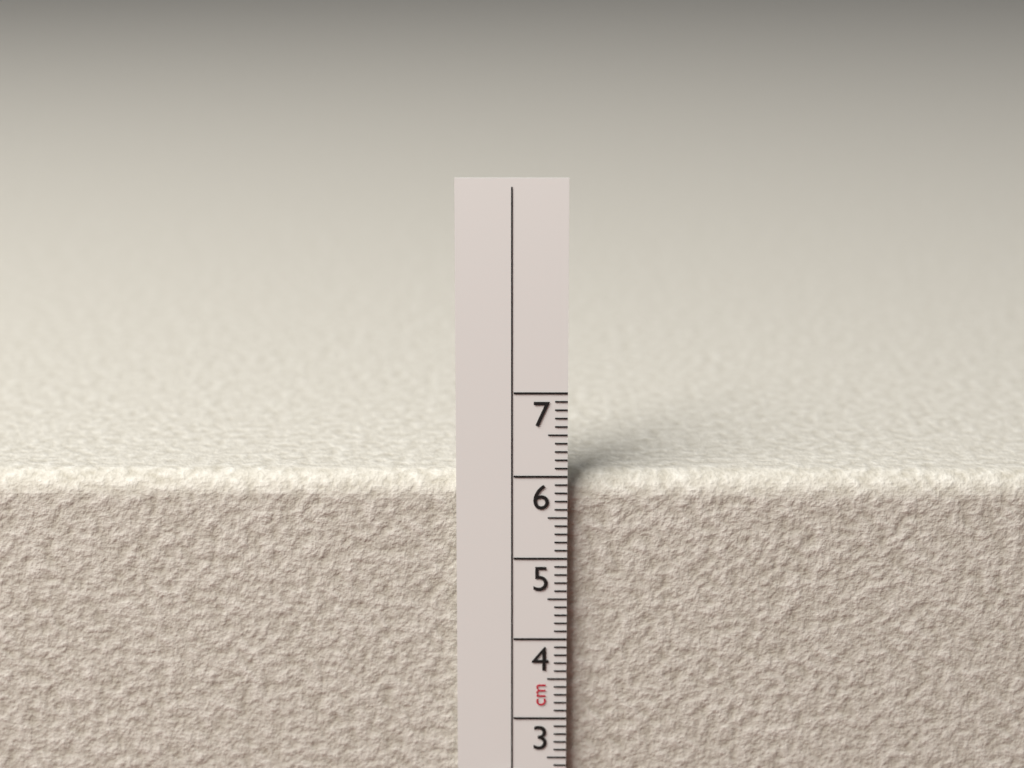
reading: 6.0 cm
